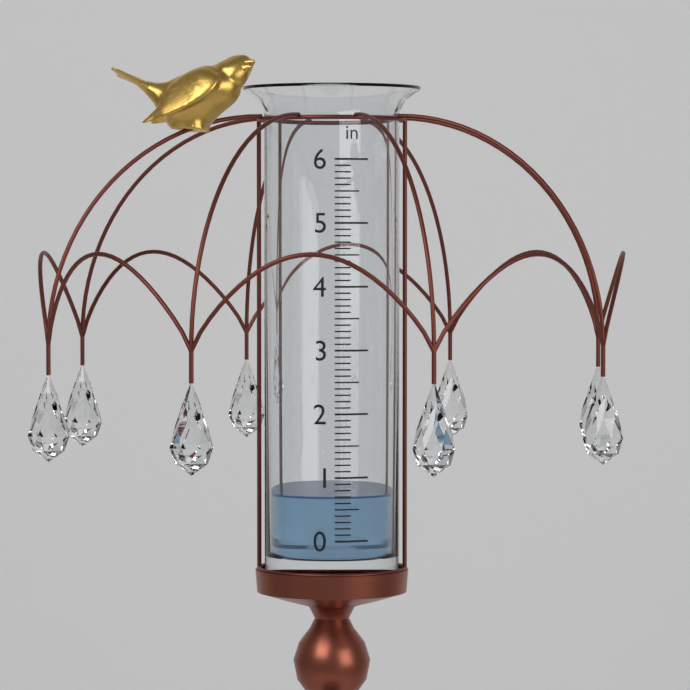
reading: 0.7 in
